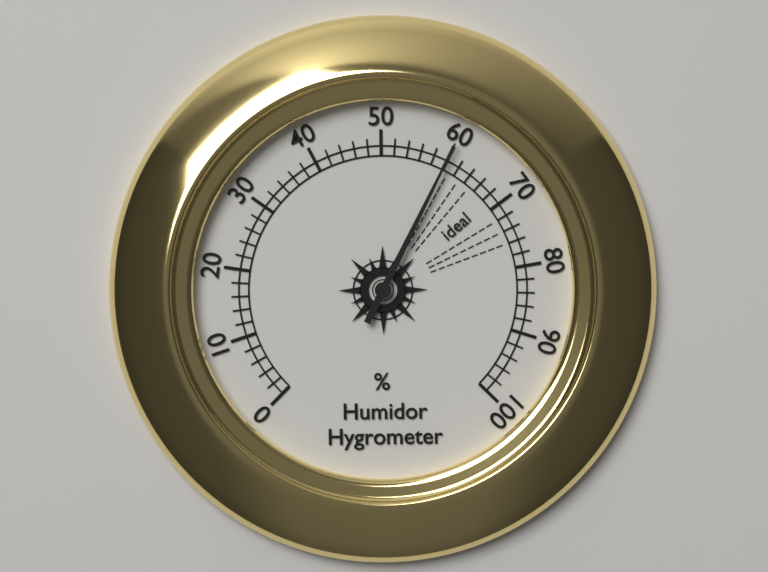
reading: 60 %
